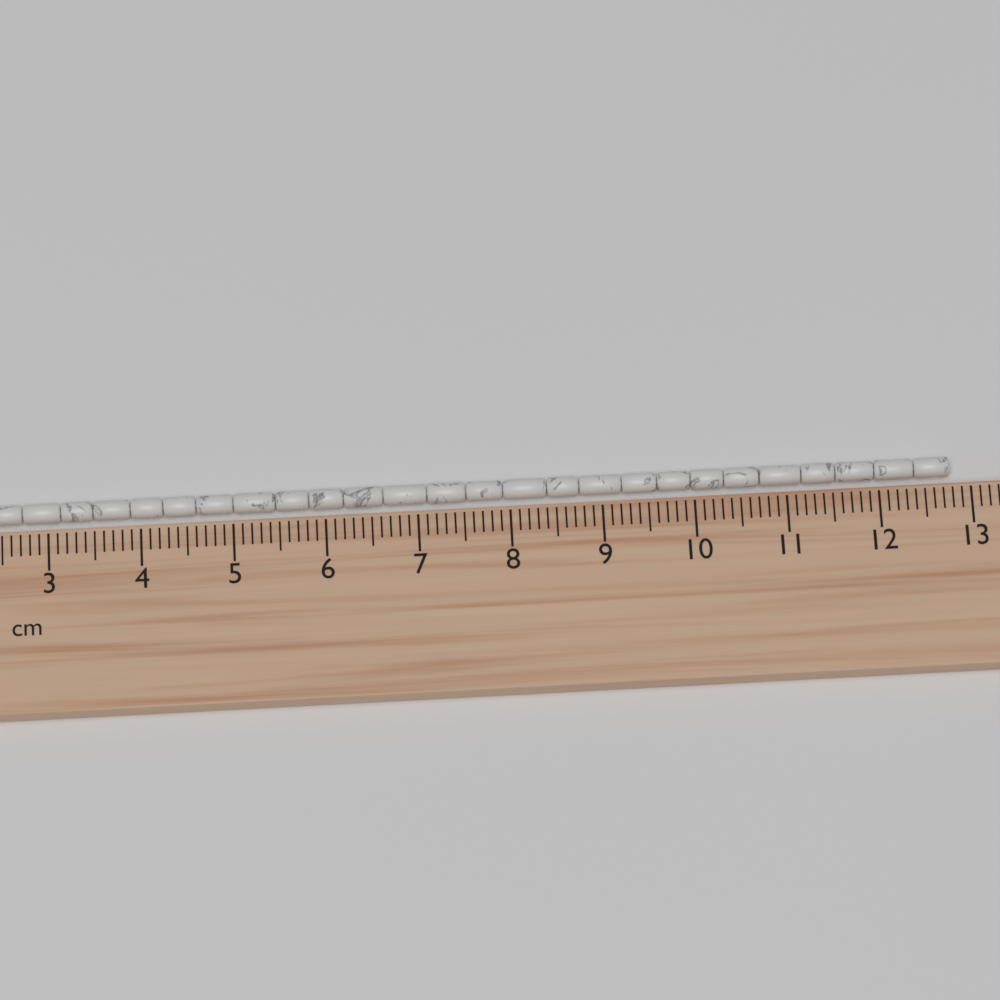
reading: 12.8 cm
